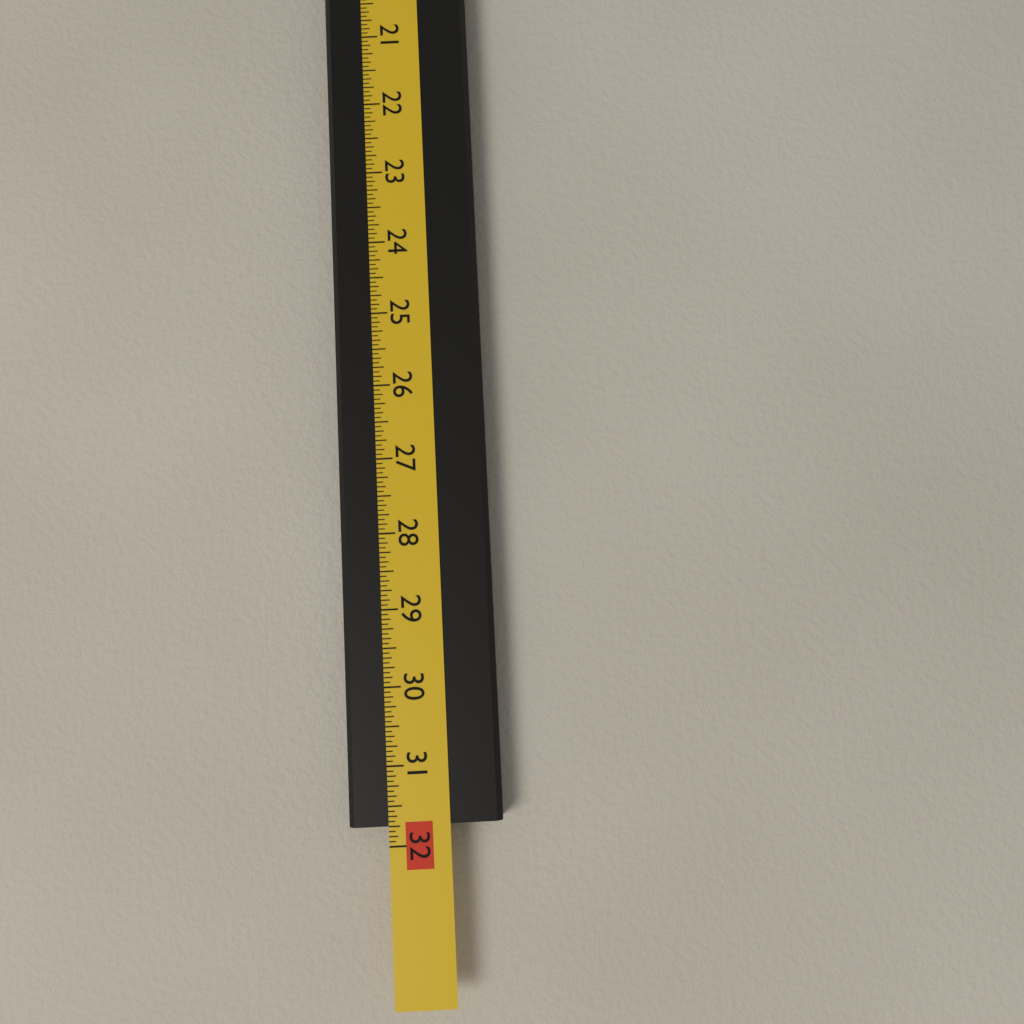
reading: 31.7500 in
